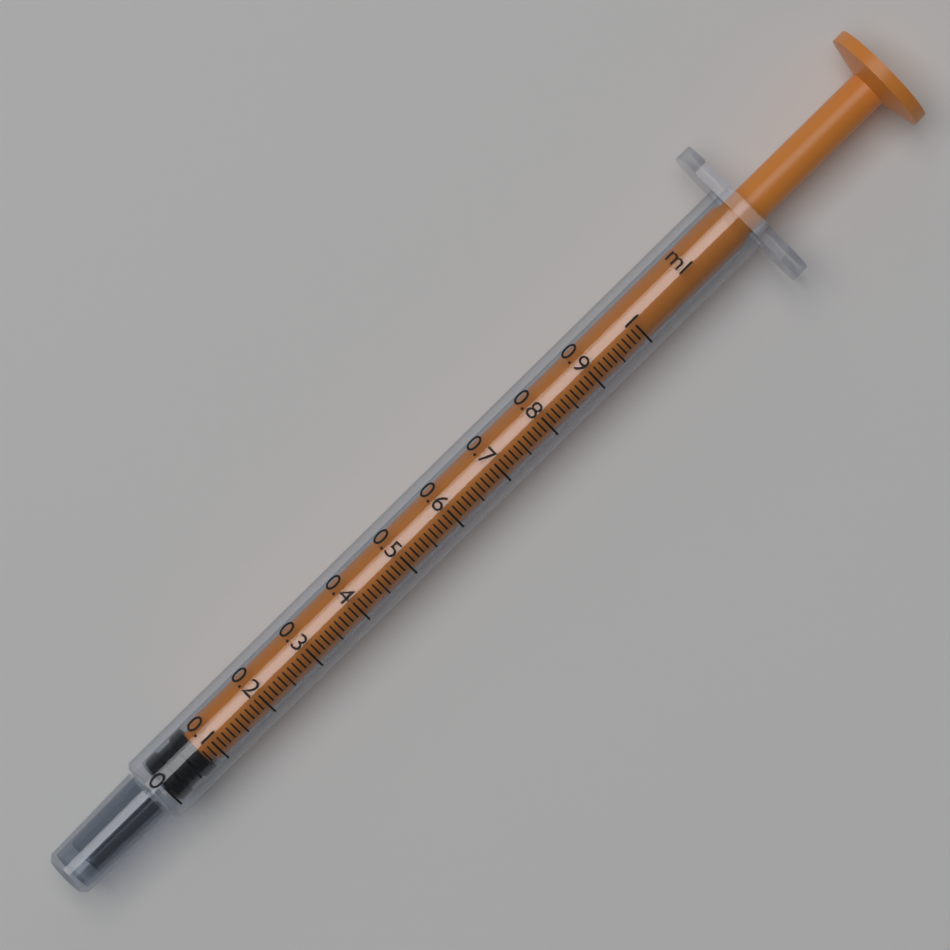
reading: 0.00 ml
